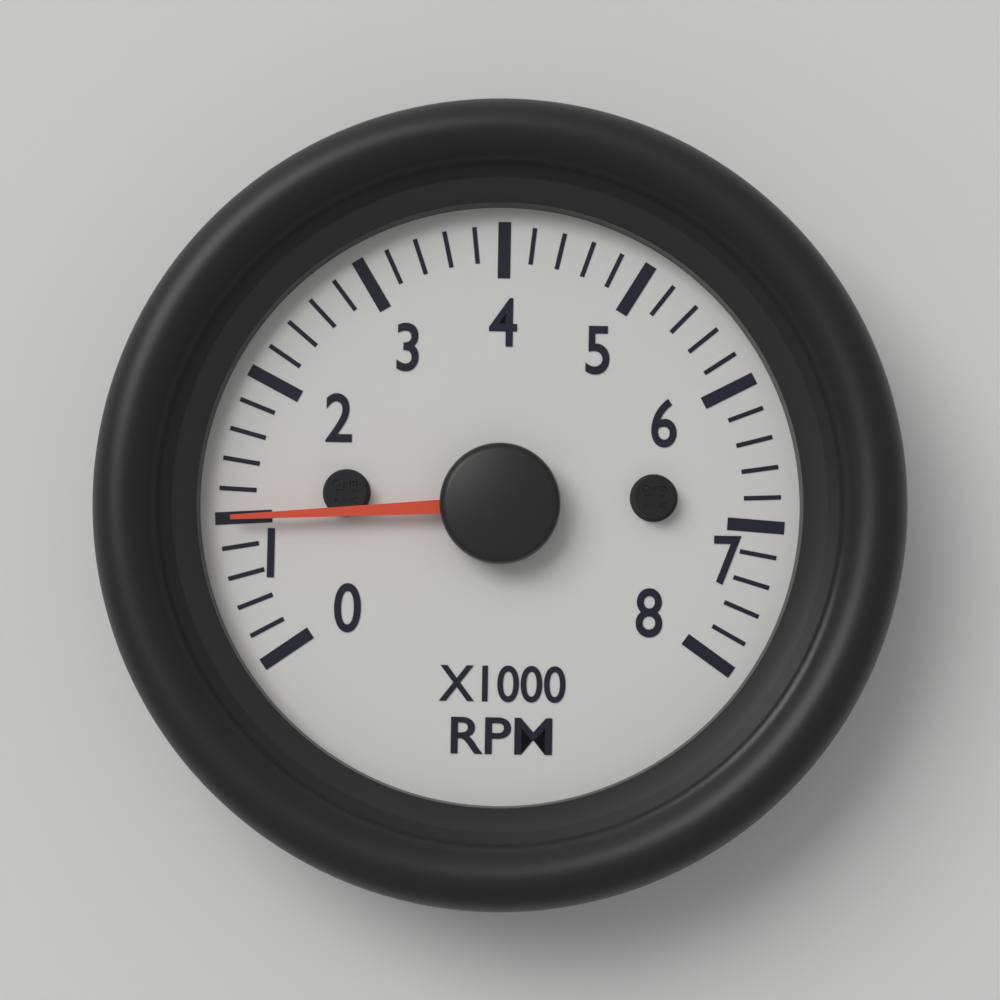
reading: 1000 RPM
